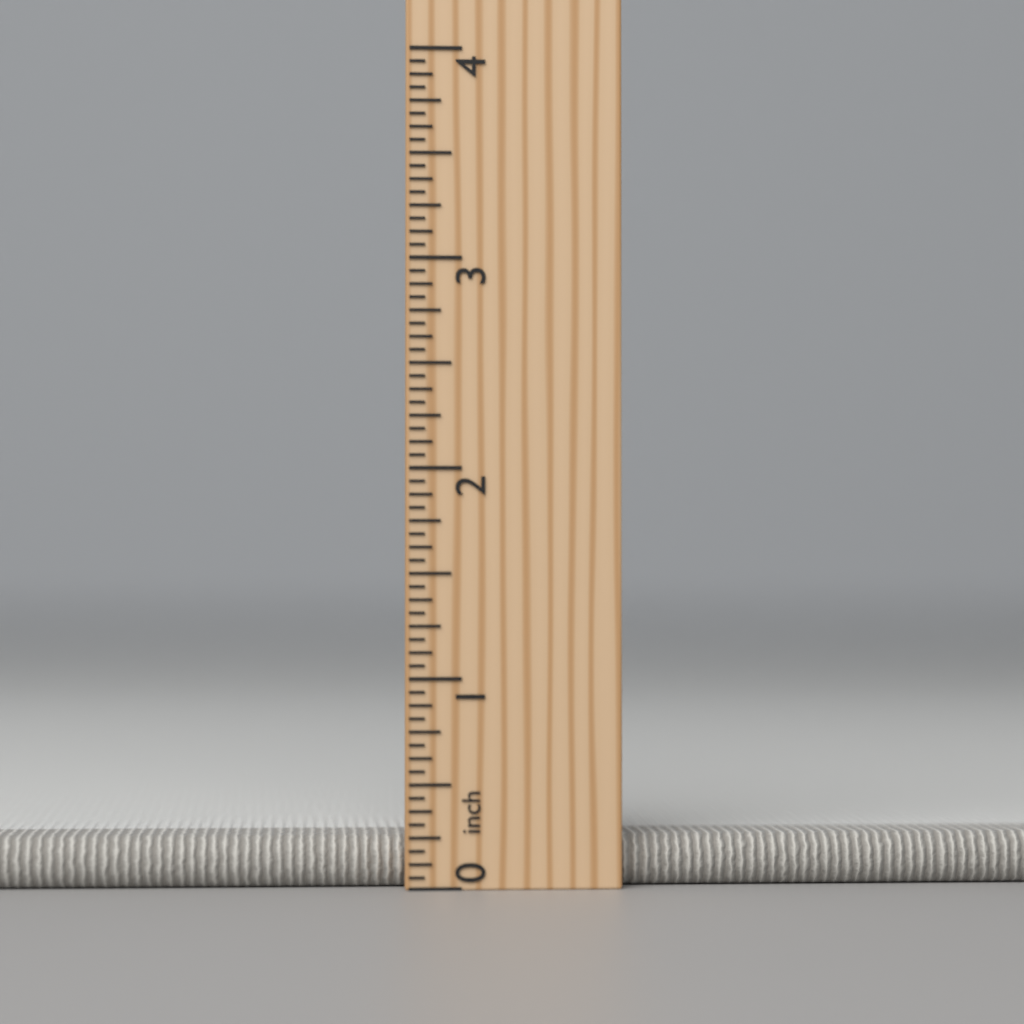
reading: 0.2500 inch
